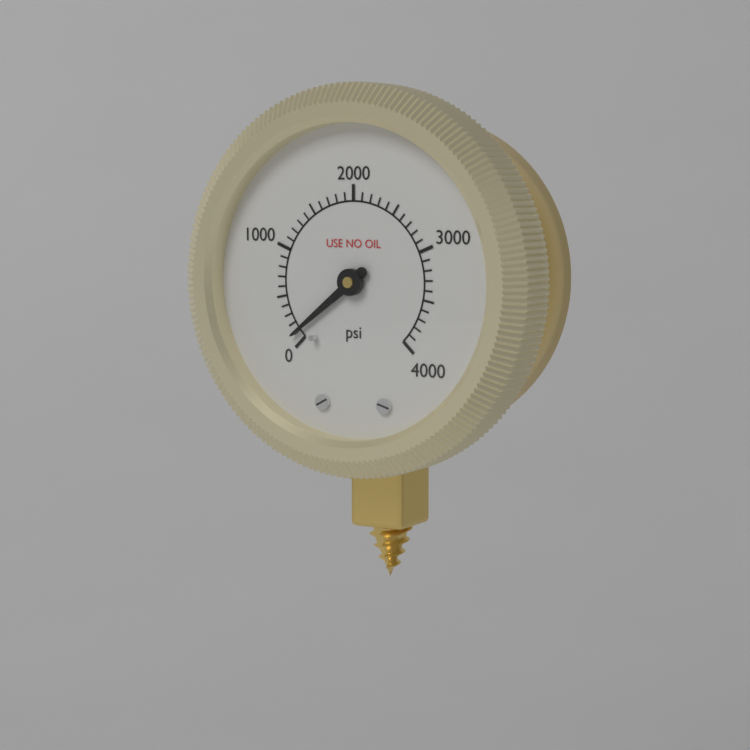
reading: 100 psi
